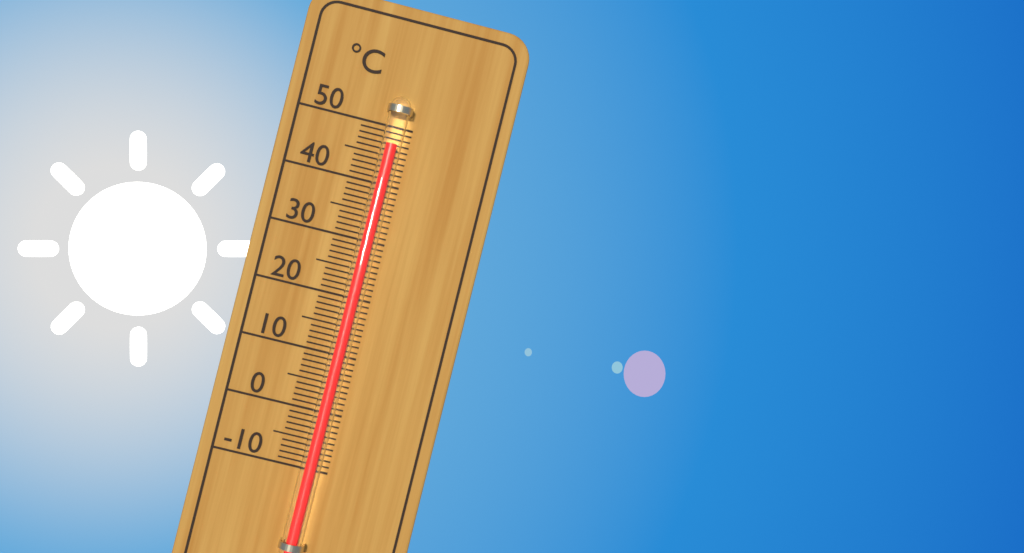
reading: 47 °C
